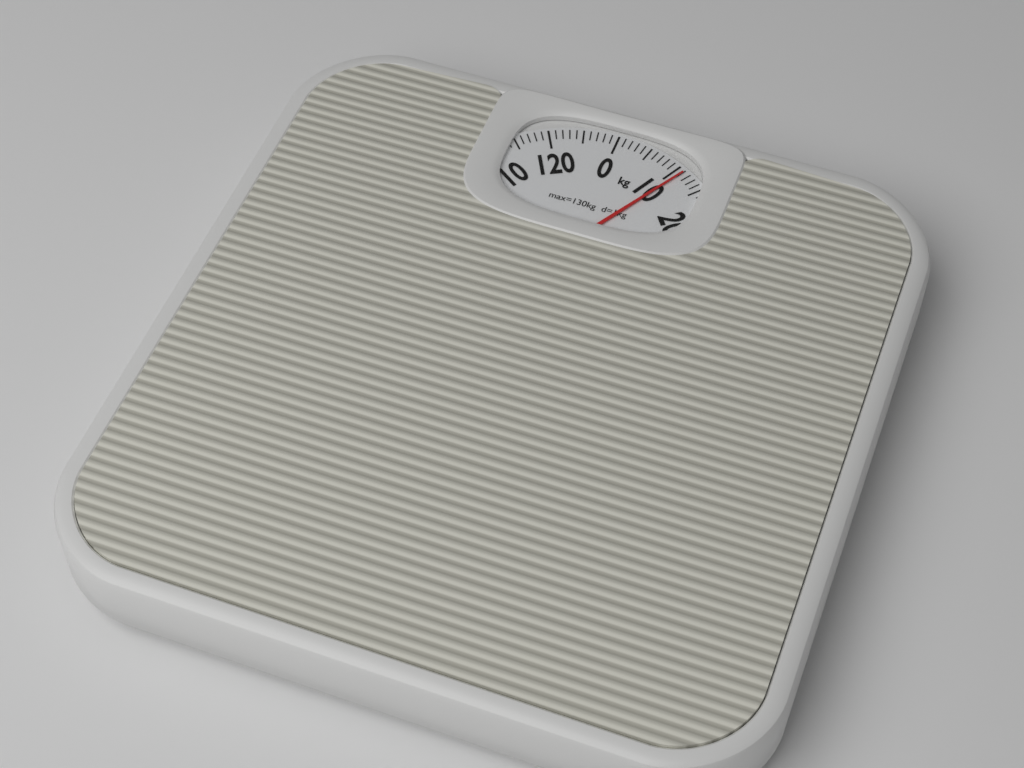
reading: 11 kg
